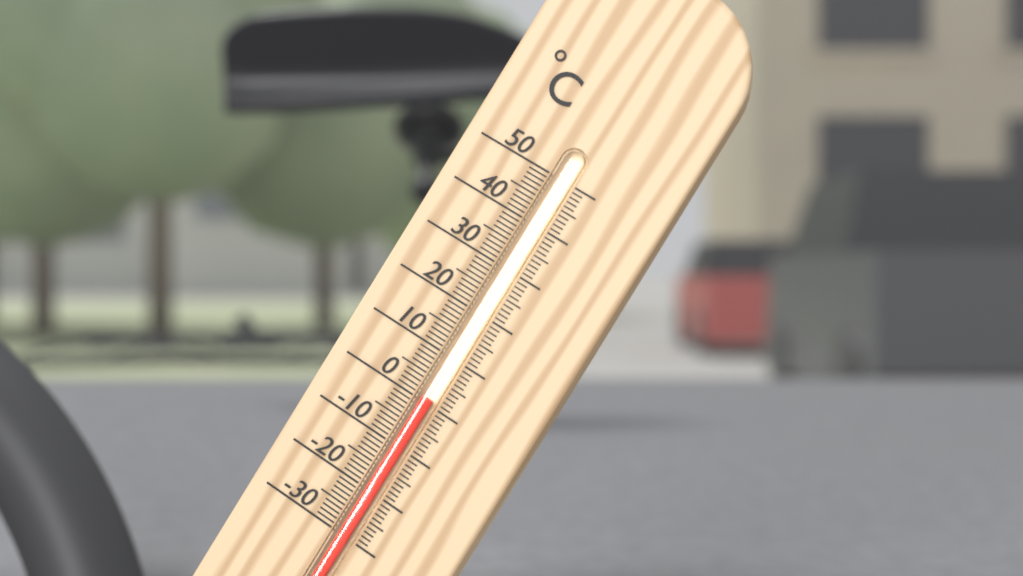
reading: 1 °C
